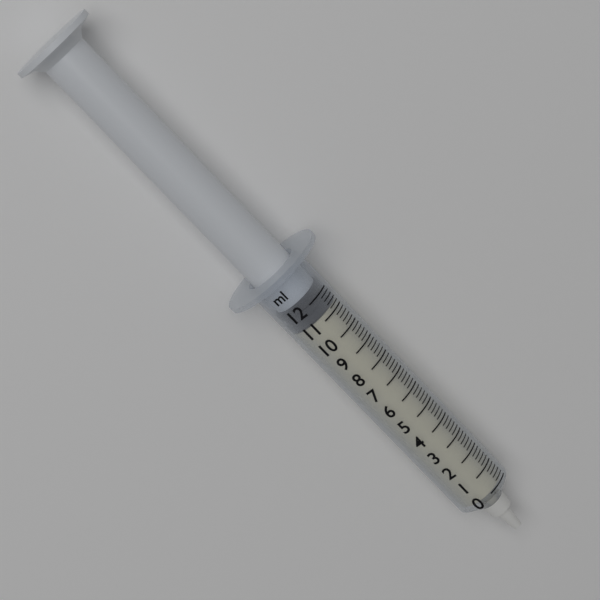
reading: 11.2 ml
